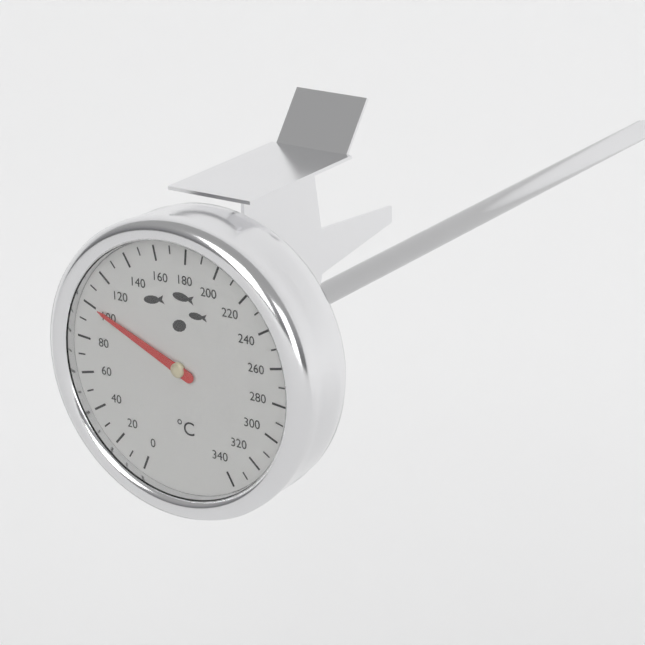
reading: 100 °C
